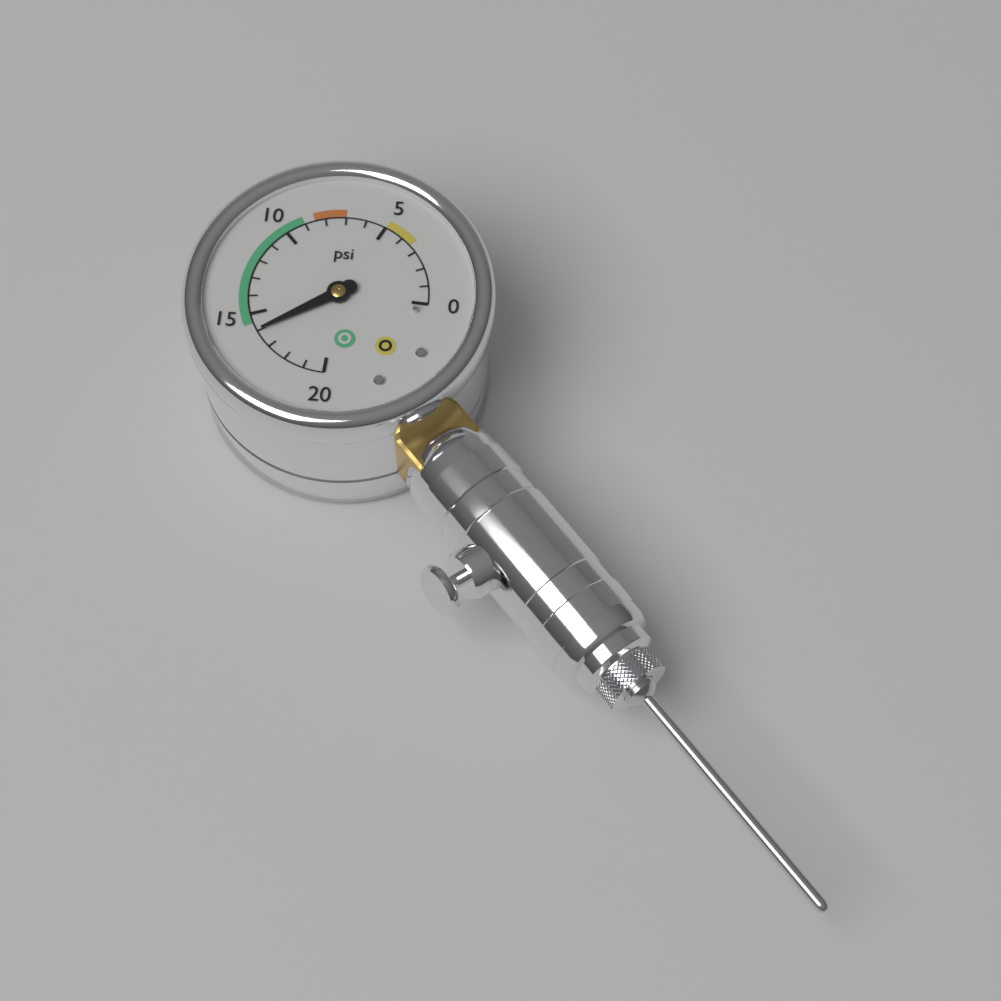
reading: 16 psi
